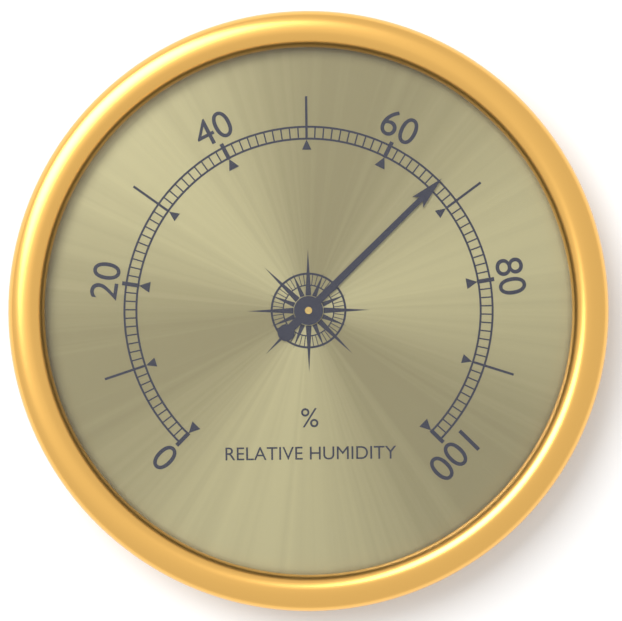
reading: 67 %
